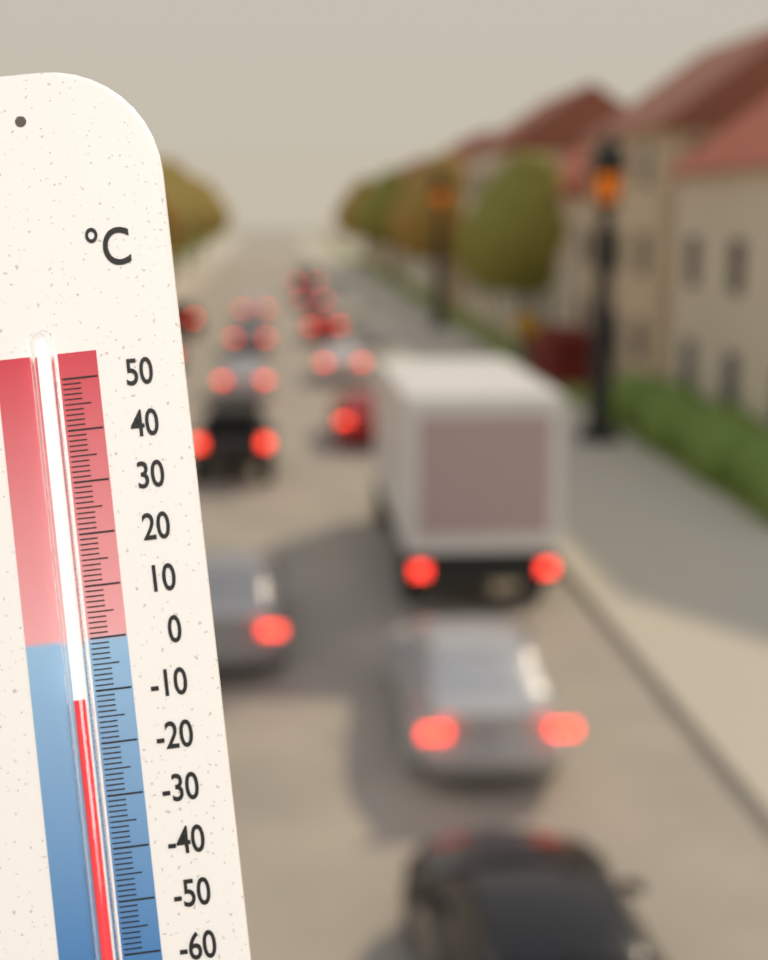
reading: -11 °C
